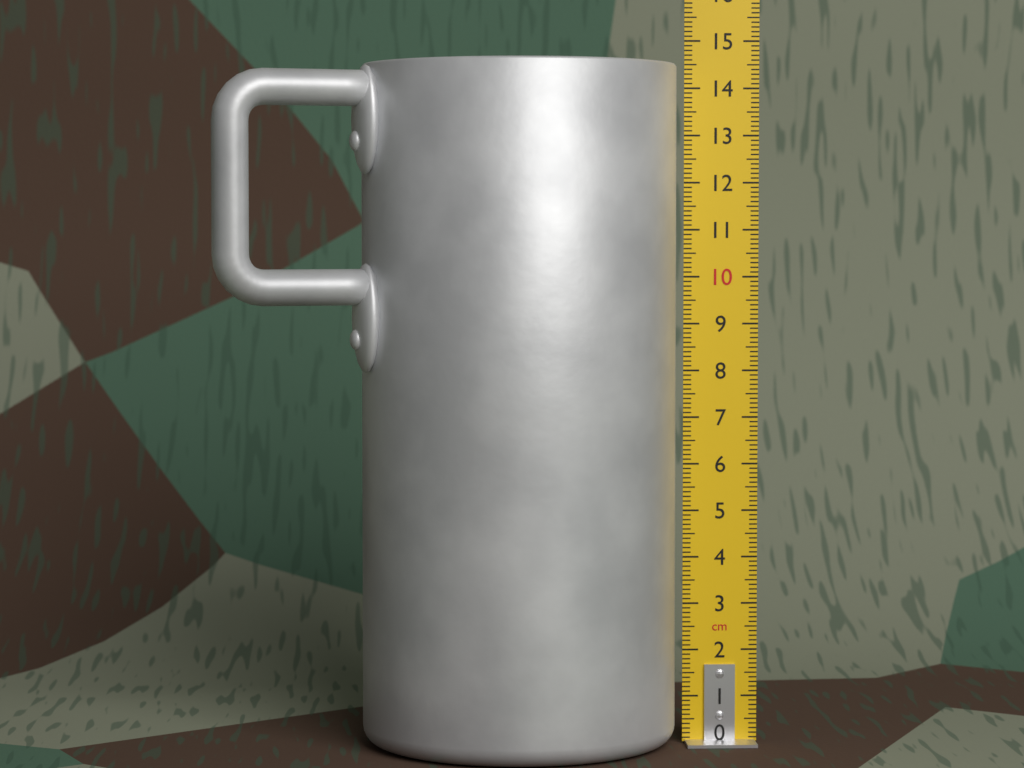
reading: 14.5 cm
